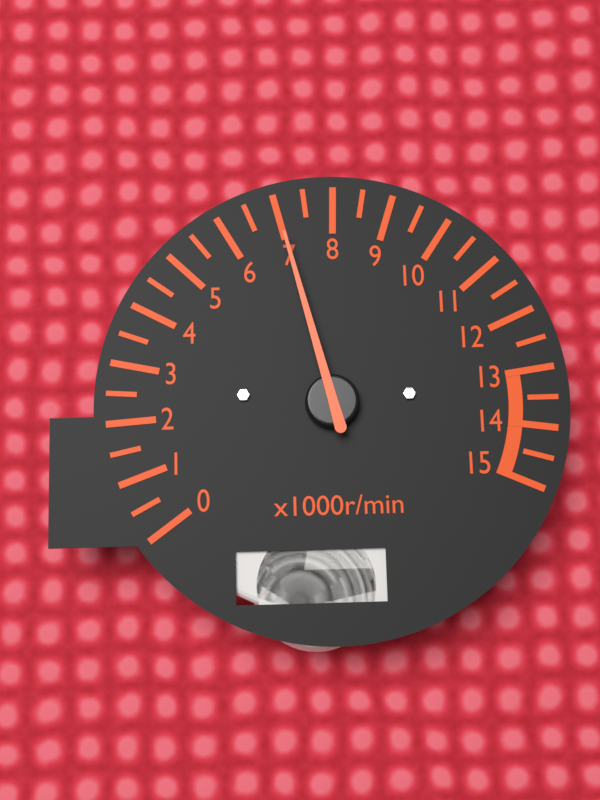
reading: 7.0 x1000r/min
